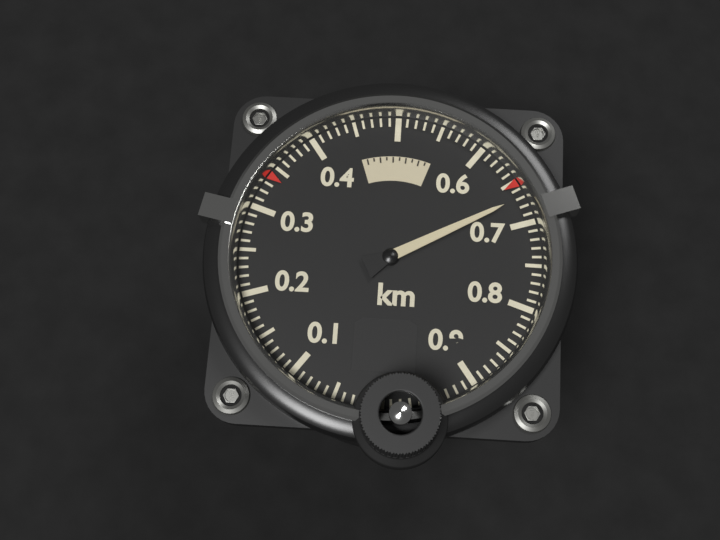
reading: 0.67 km
